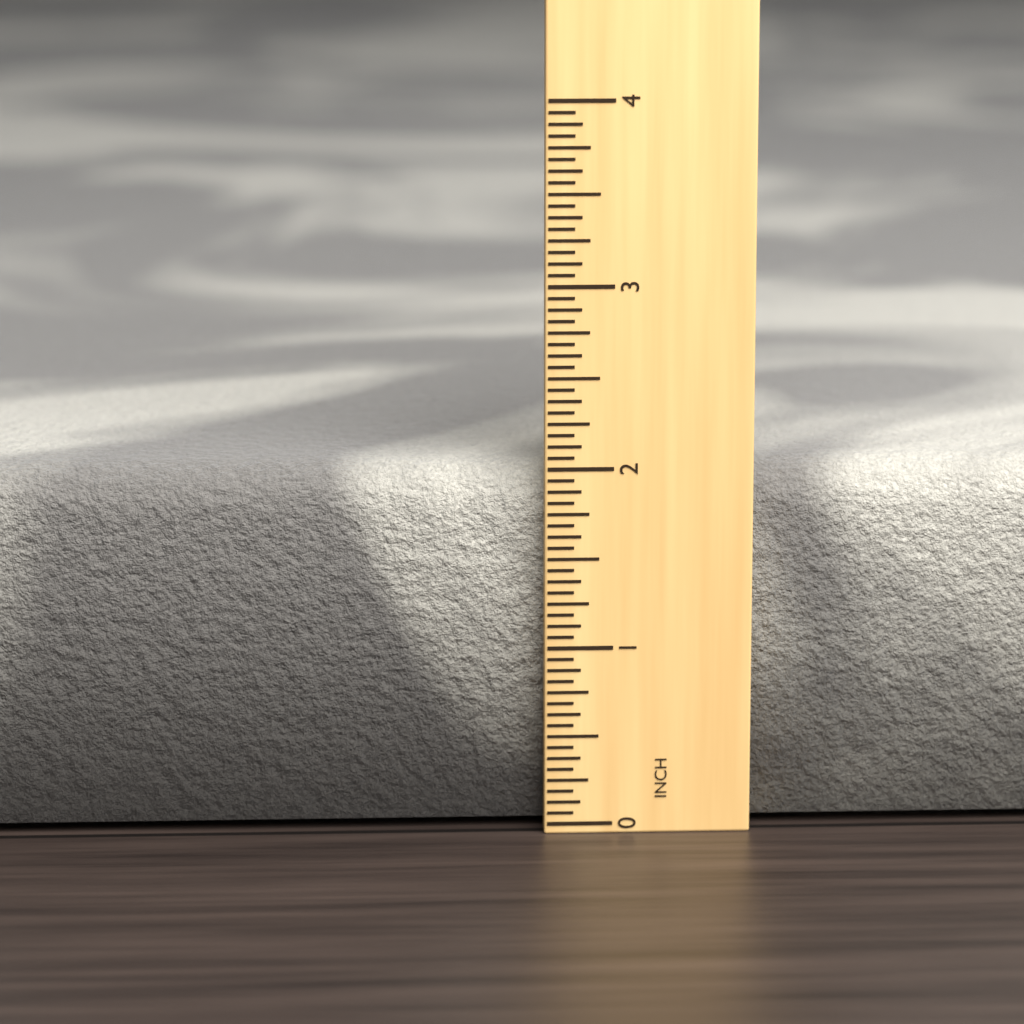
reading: 2.0000 in
